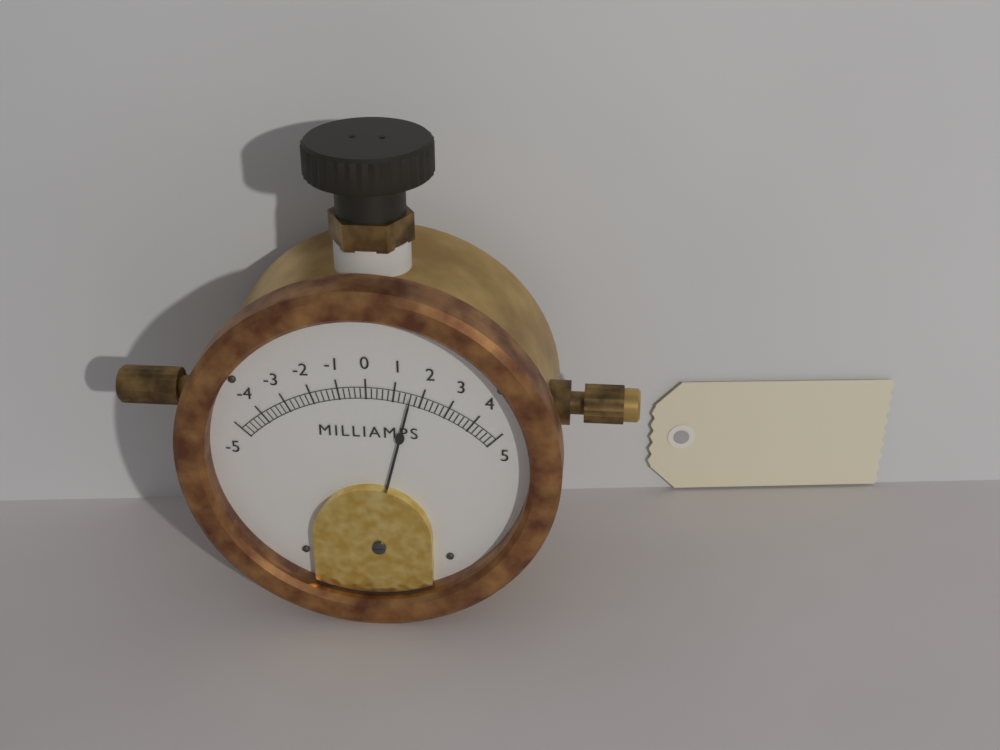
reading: 1.6 mA
